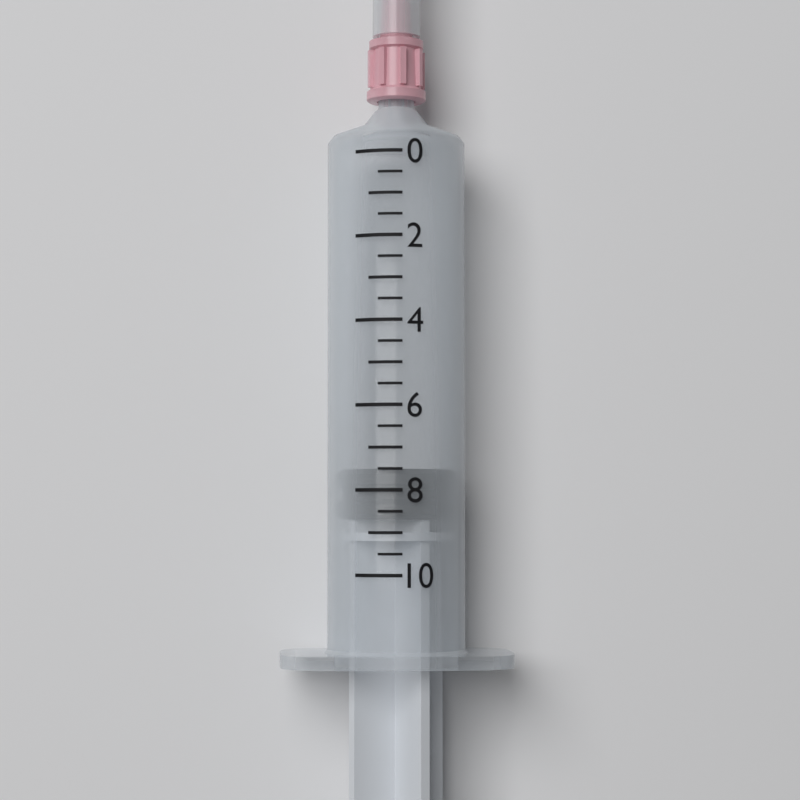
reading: 7.5 (no unit)
